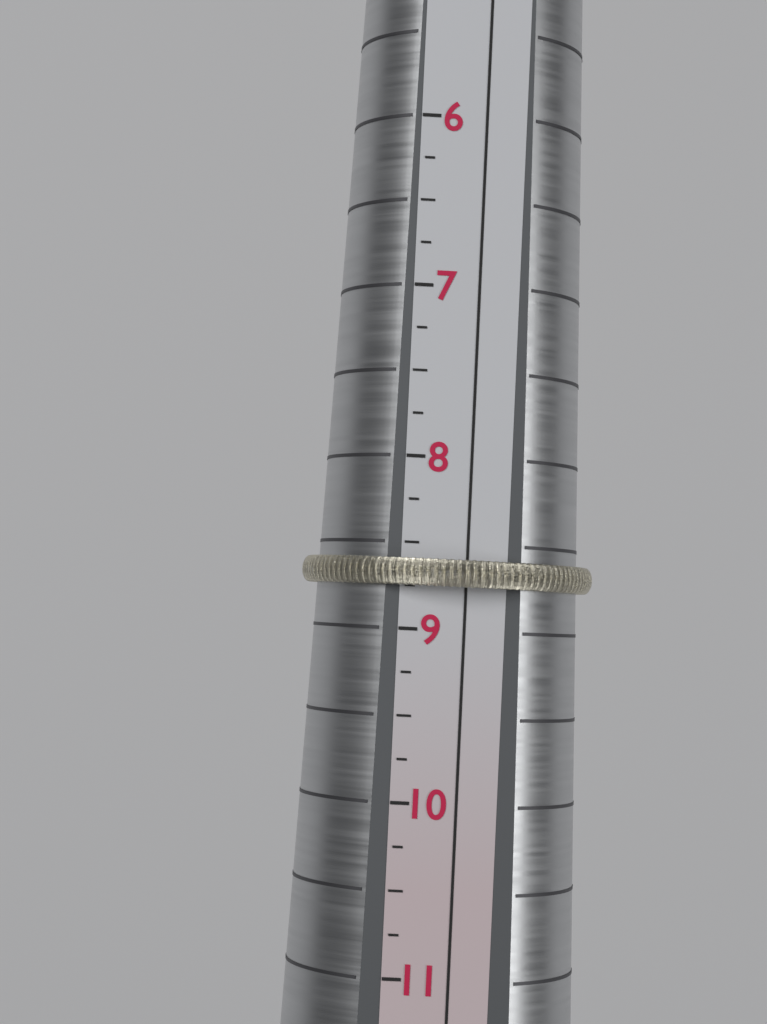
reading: 8.75 (no unit)
